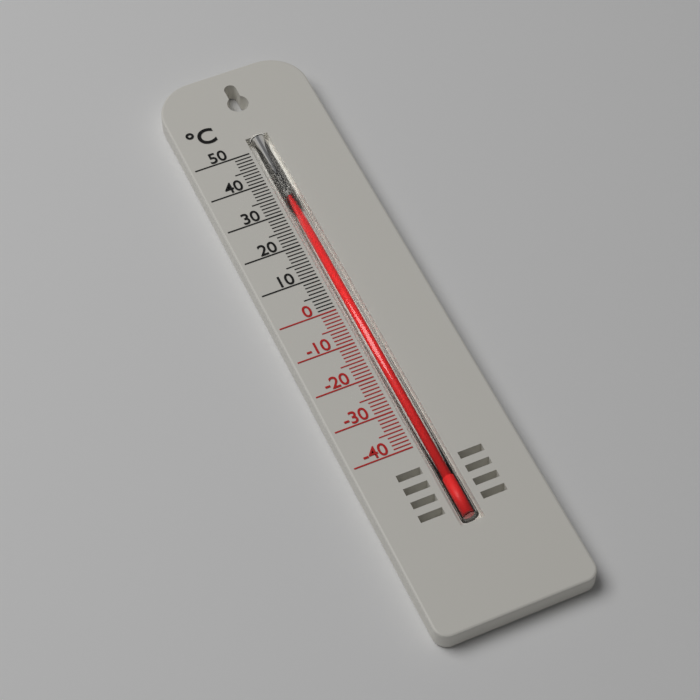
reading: 36 °C
